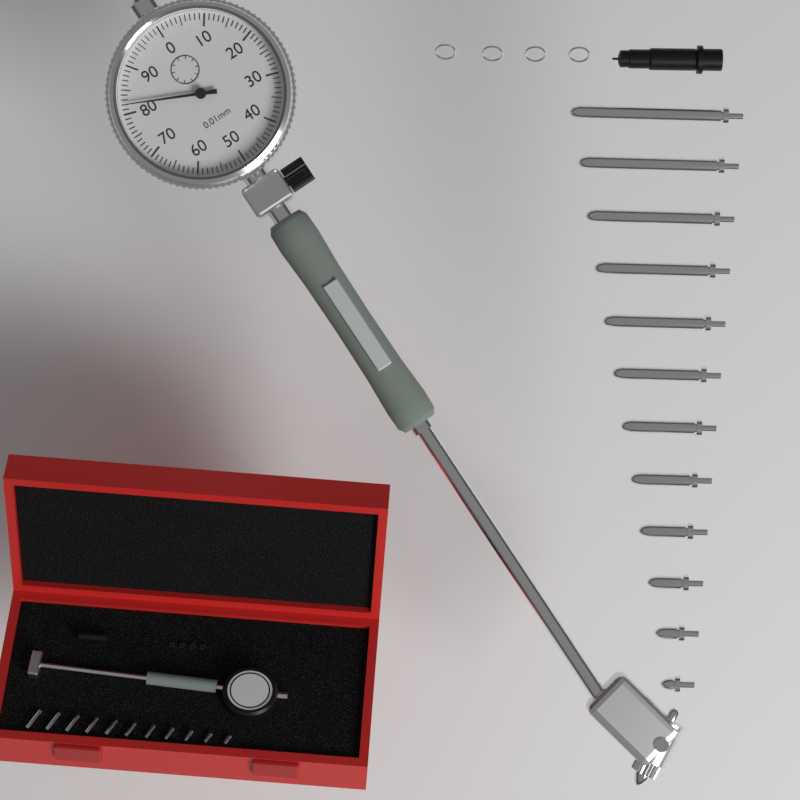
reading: 0.82 mm
